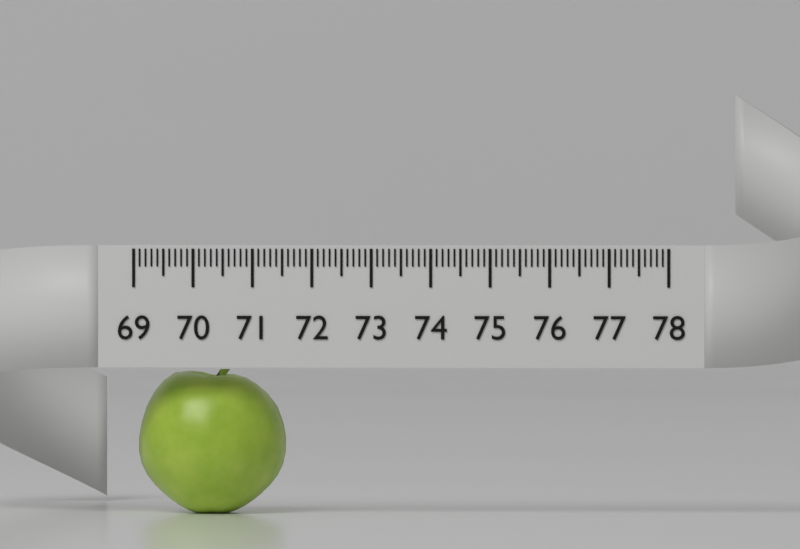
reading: 71.5 (no unit)
